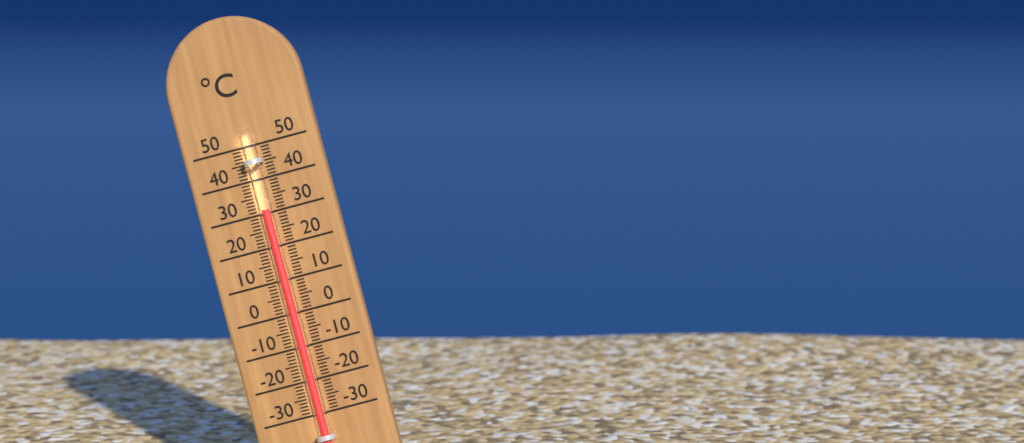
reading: 31 °C
